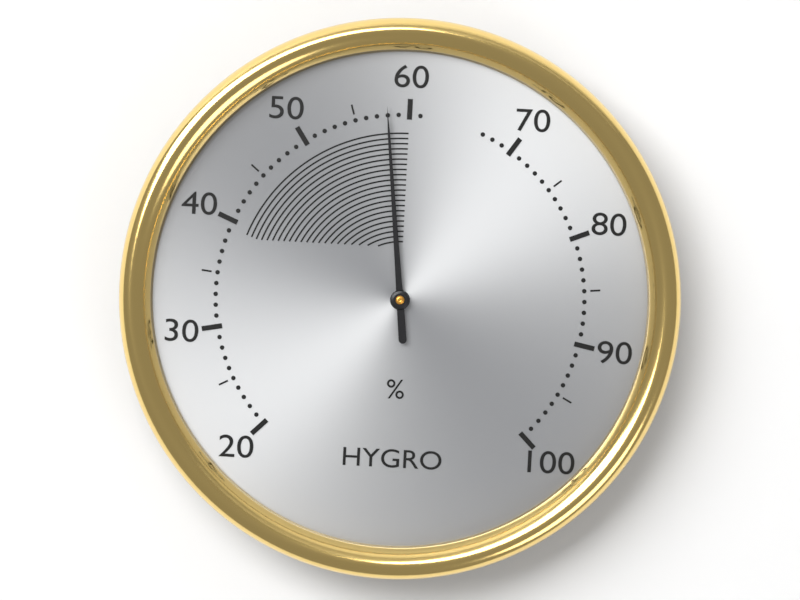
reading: 58 %
